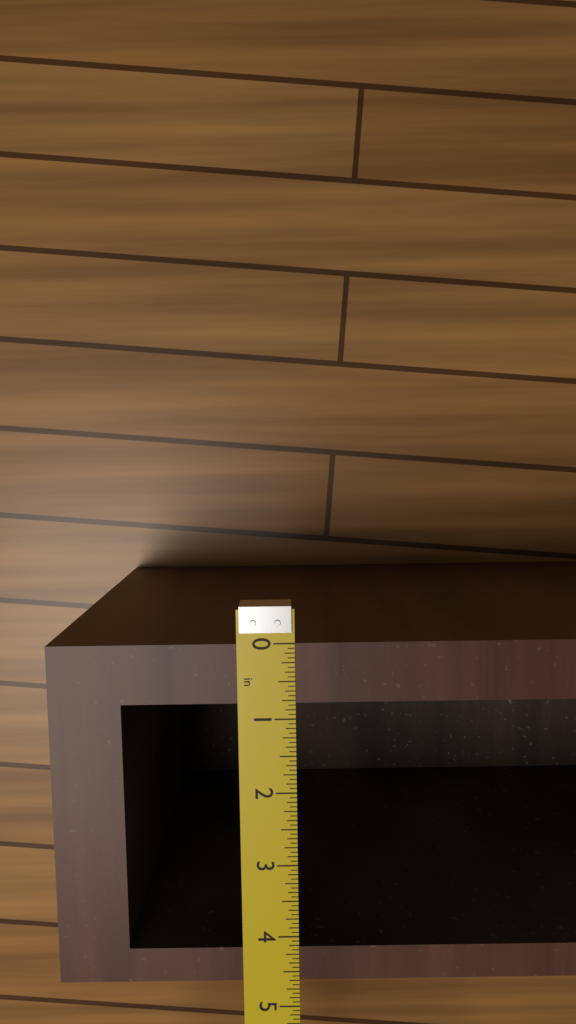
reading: 4.6250 in
